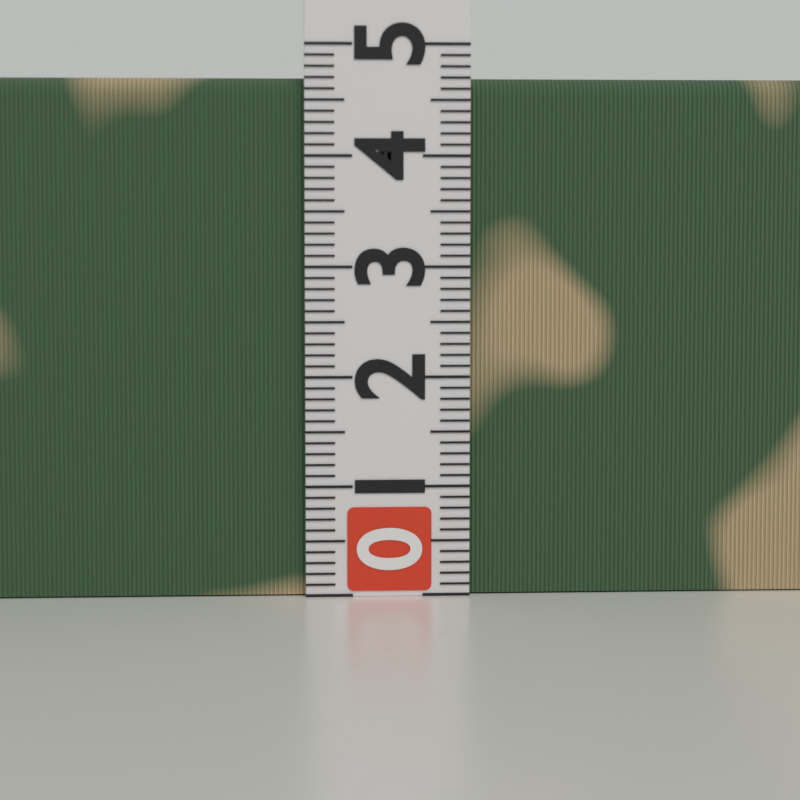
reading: 4.7 (no unit)
